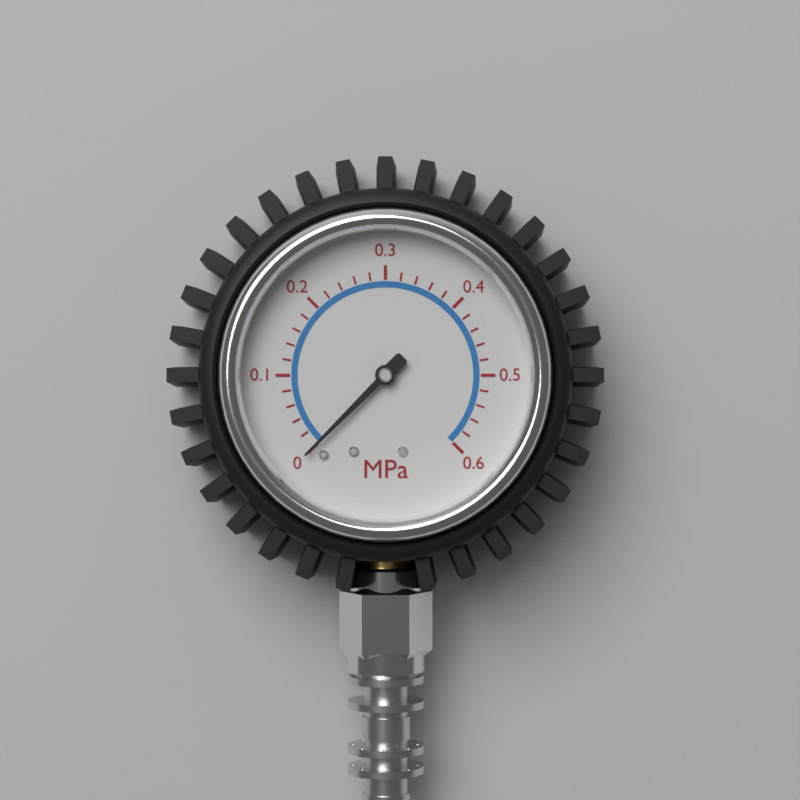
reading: 0.00 MPa
